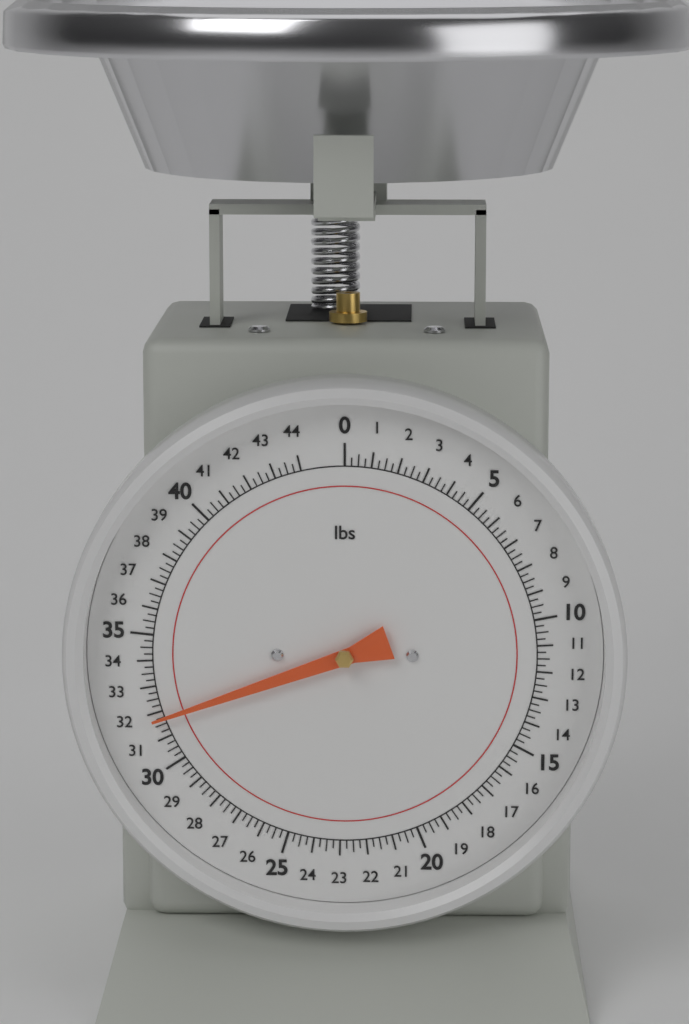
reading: 31.75 lbs
